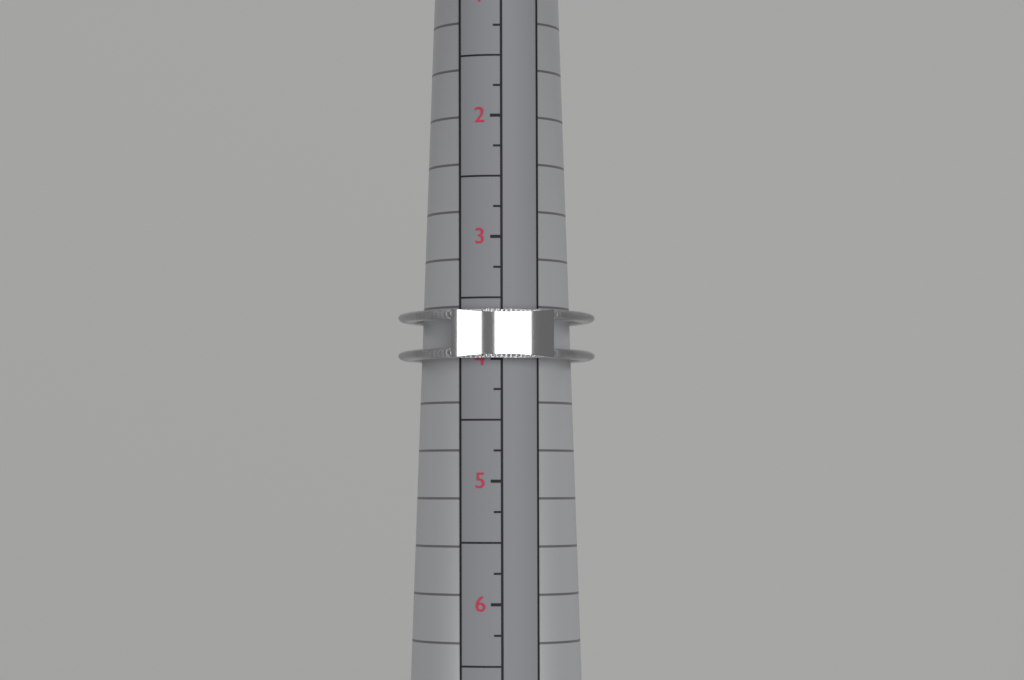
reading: 4.00 (no unit)
